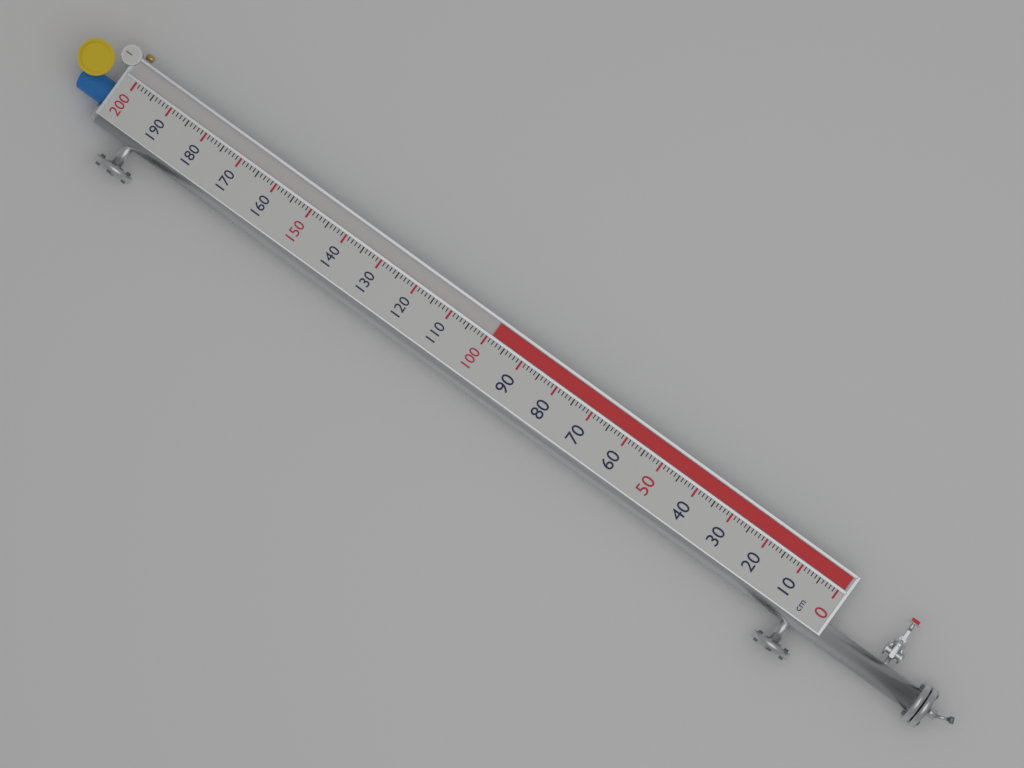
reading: 99 cm
